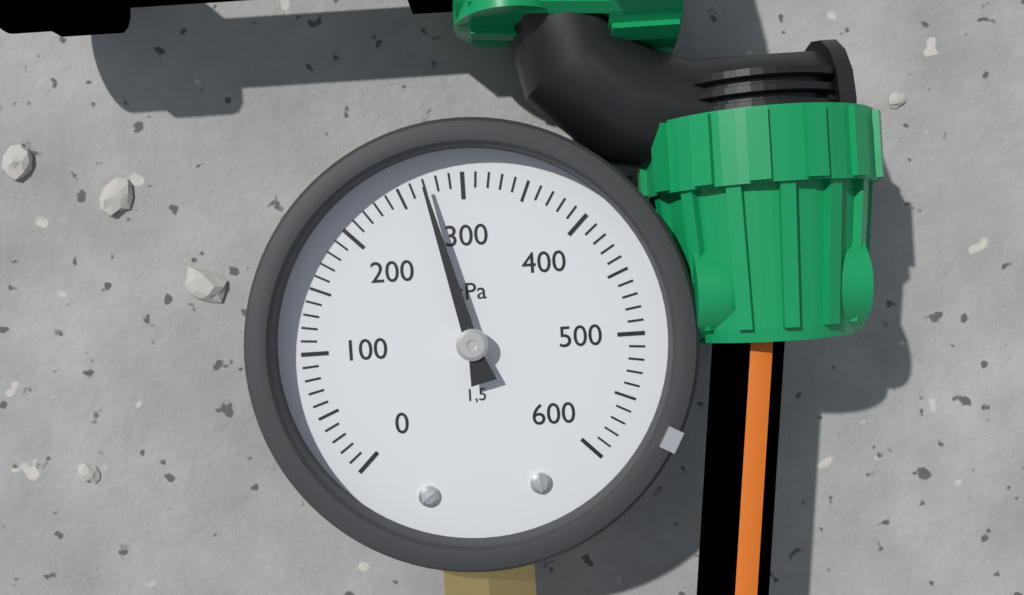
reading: 270 kPa
